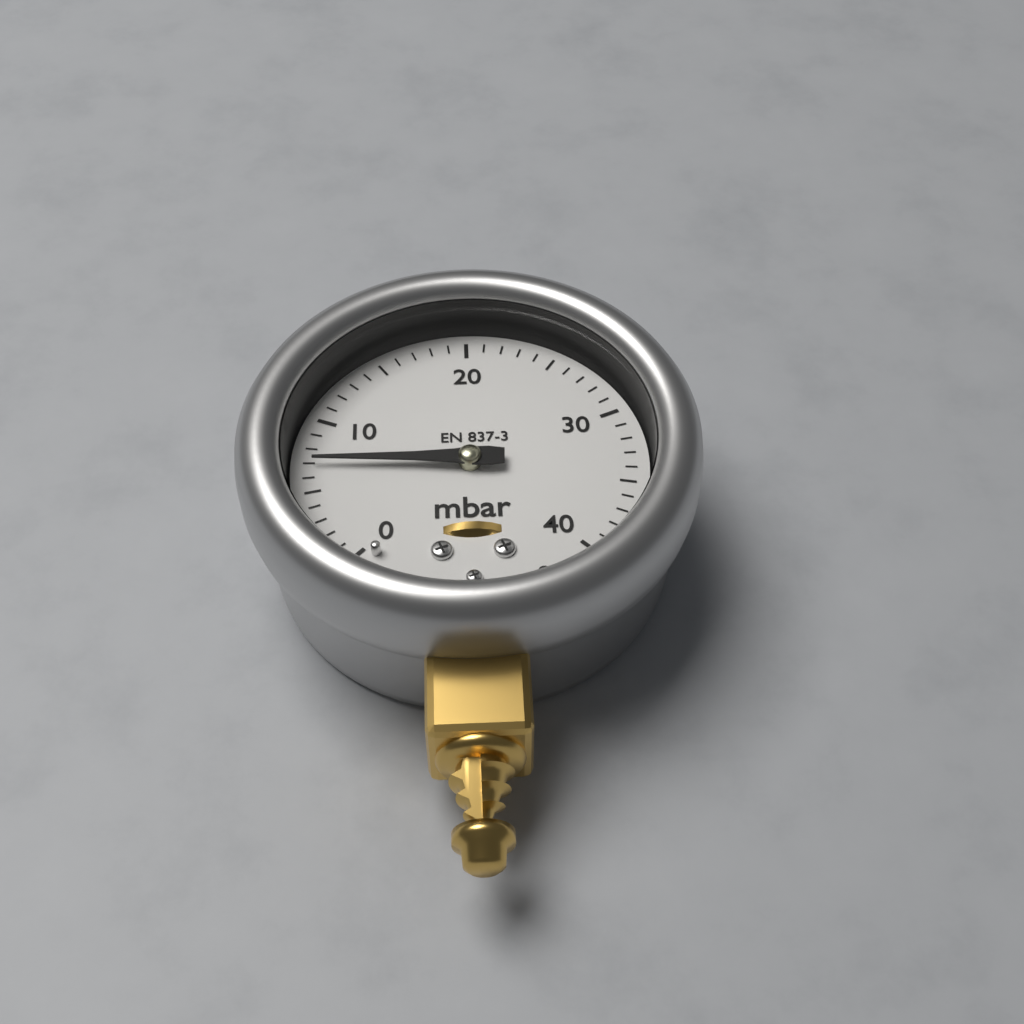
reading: 7 mbar
